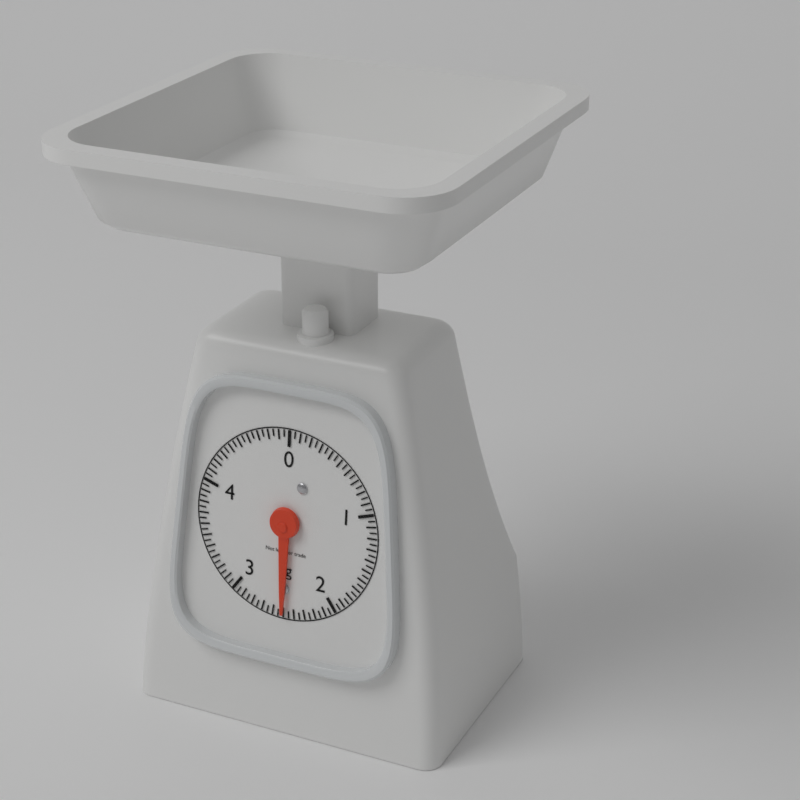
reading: 2.50 kg
